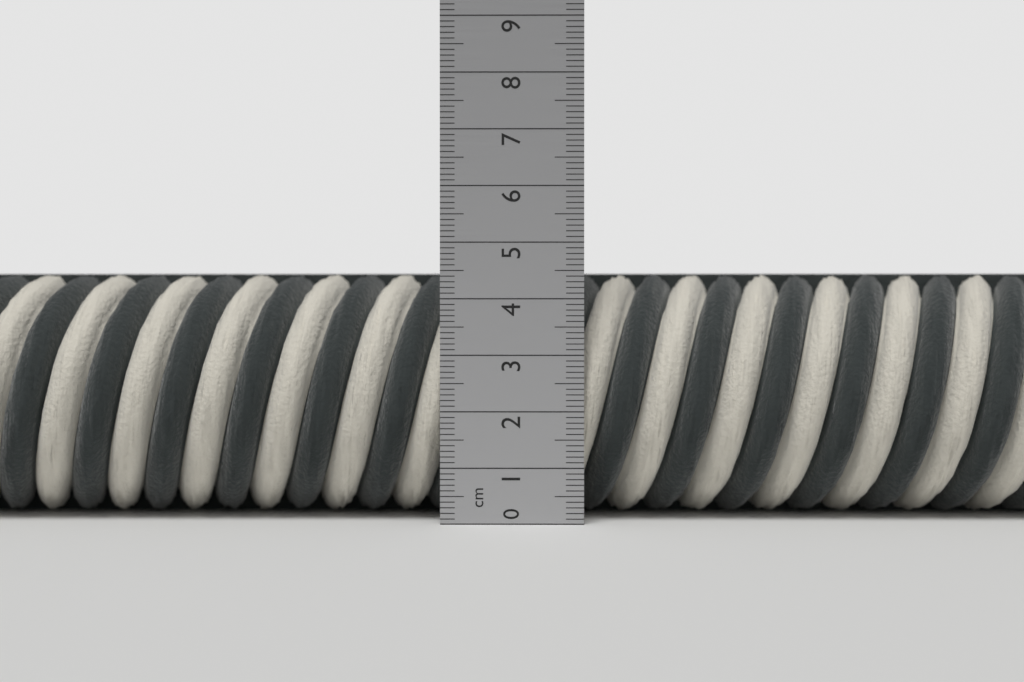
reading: 4.5 cm
